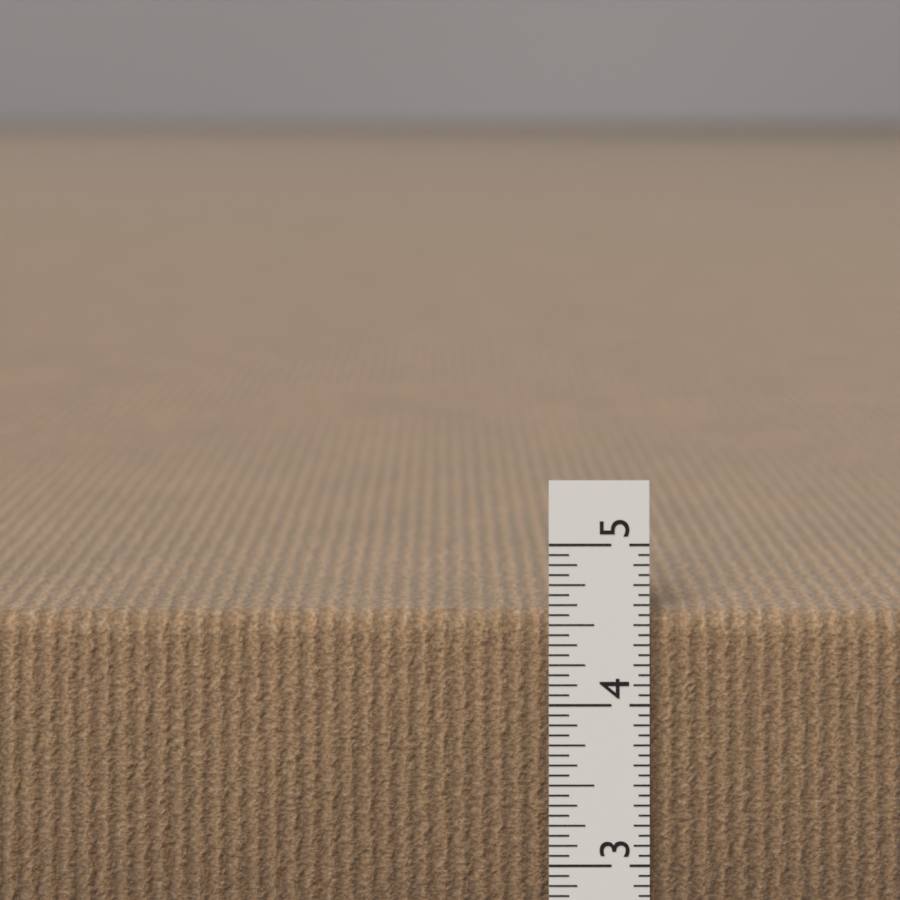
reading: 4.5625 in
